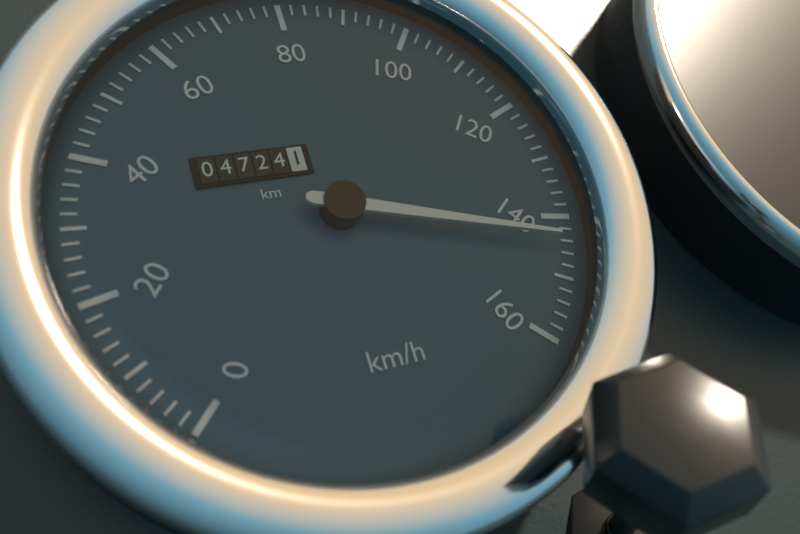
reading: 144 km/h
